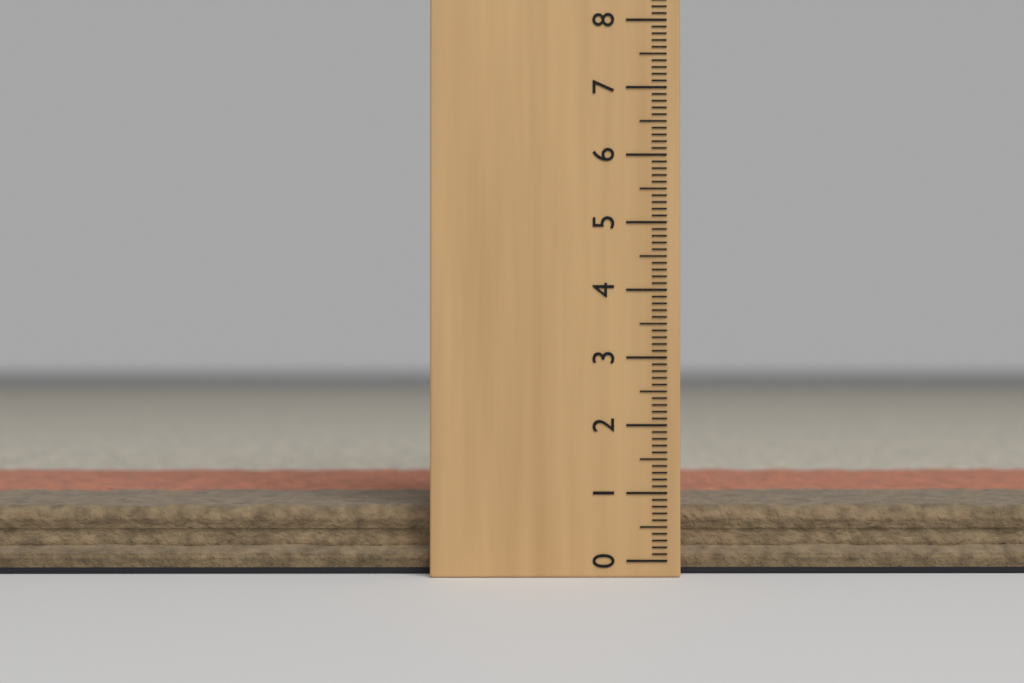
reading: 0.8 (no unit)
